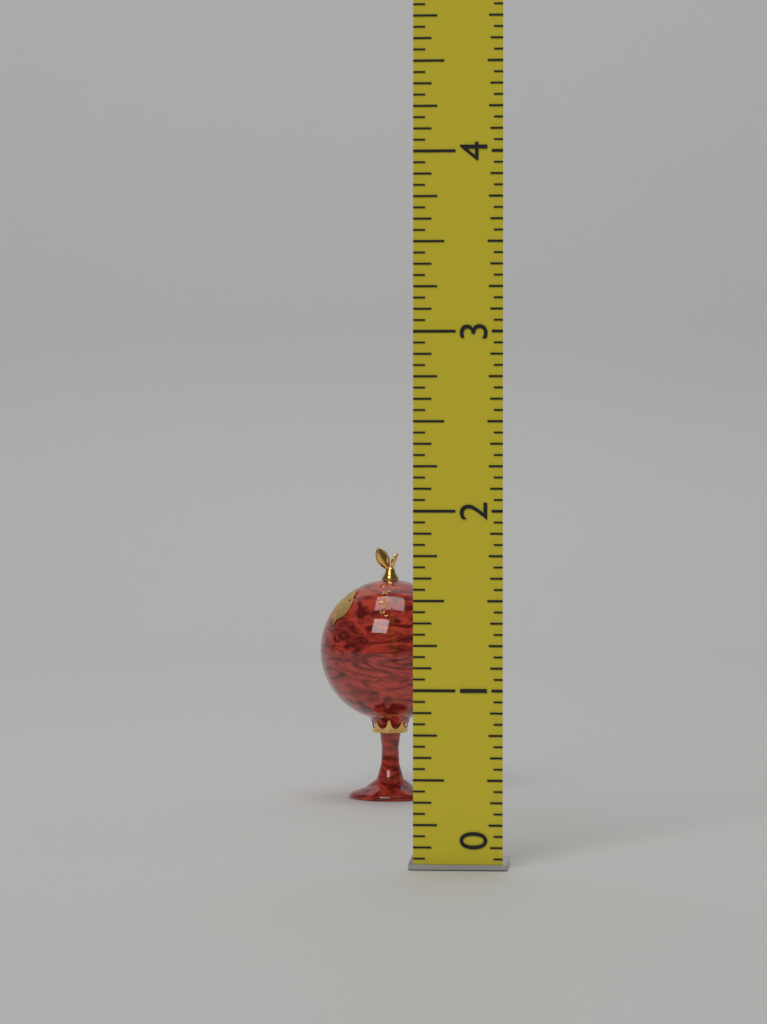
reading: 1.6875 (no unit)
